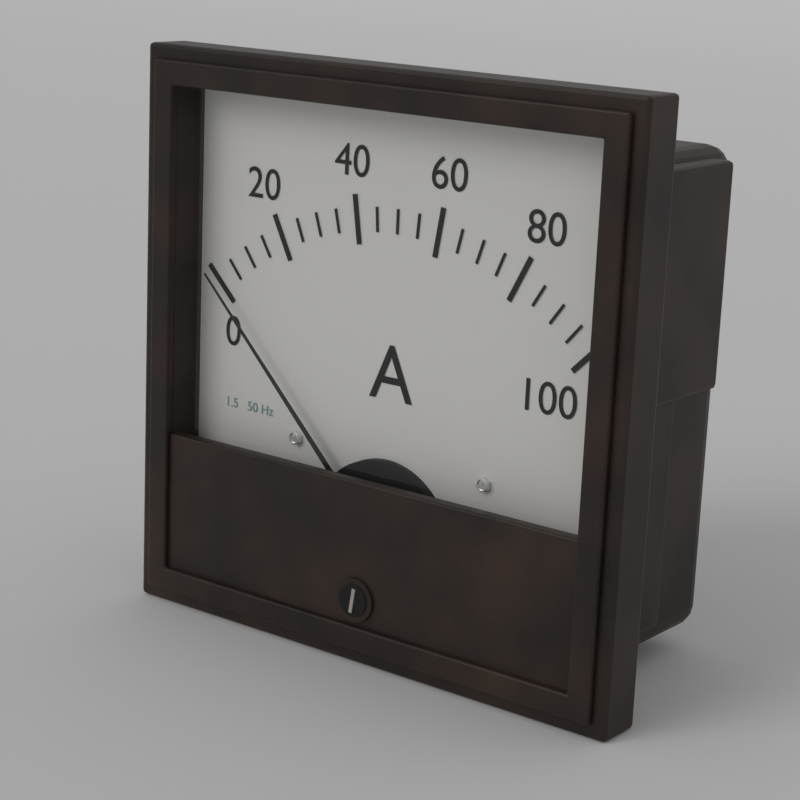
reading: 0 A
